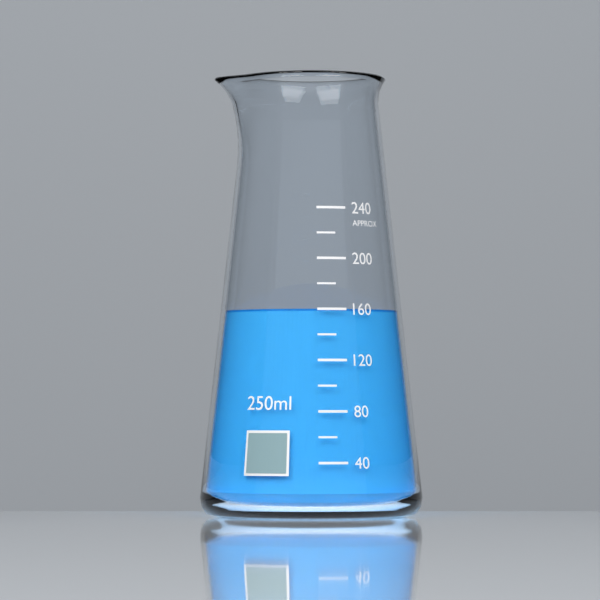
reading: 160 ml
